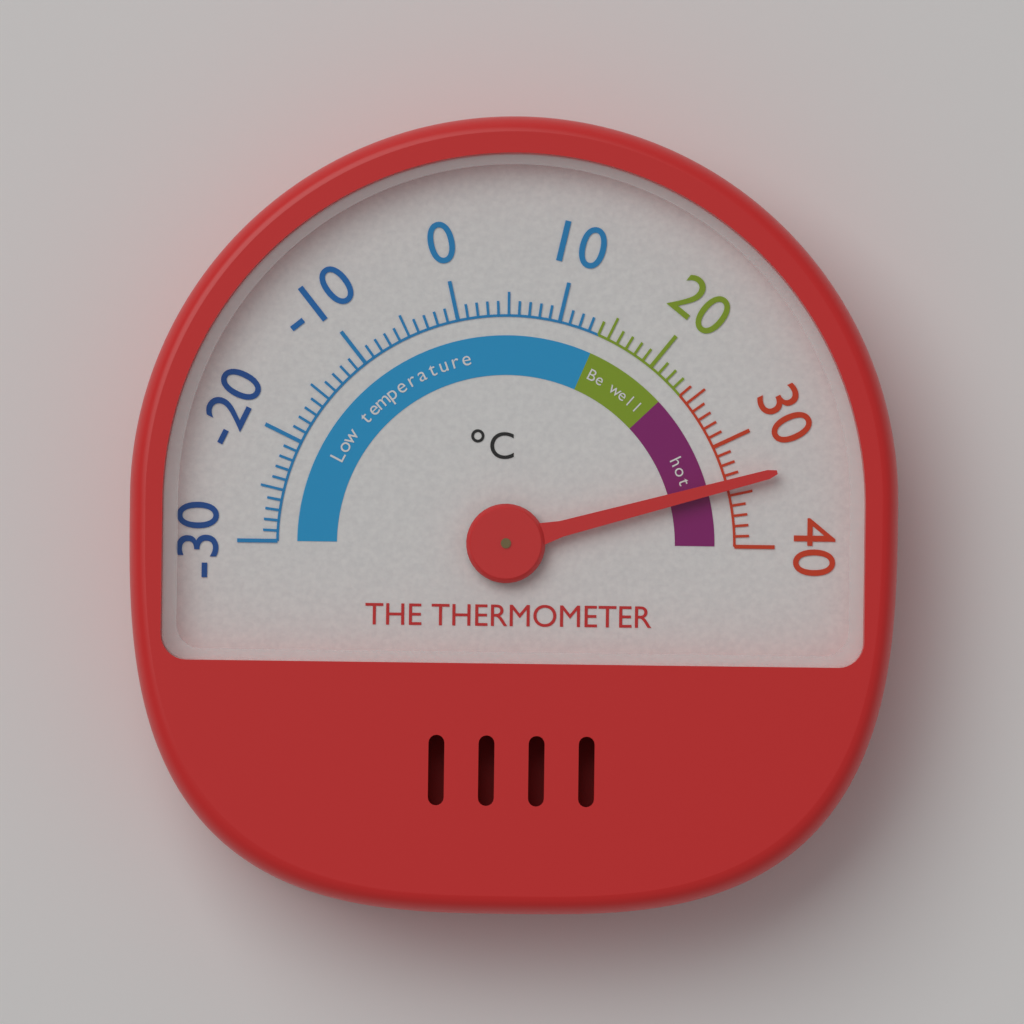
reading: 34 °C
